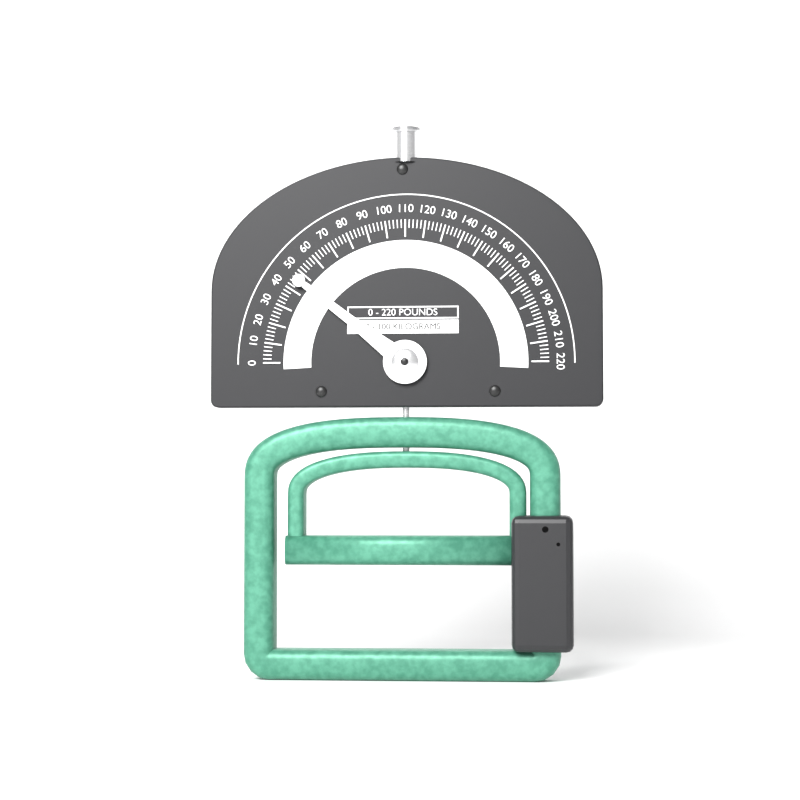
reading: 46 lb
